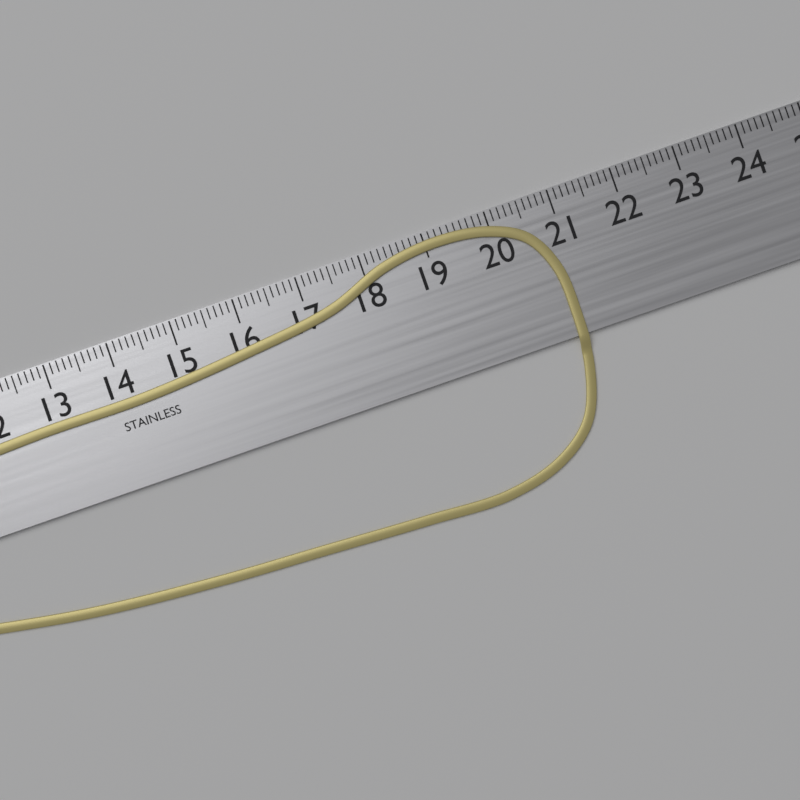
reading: 20.9 cm
